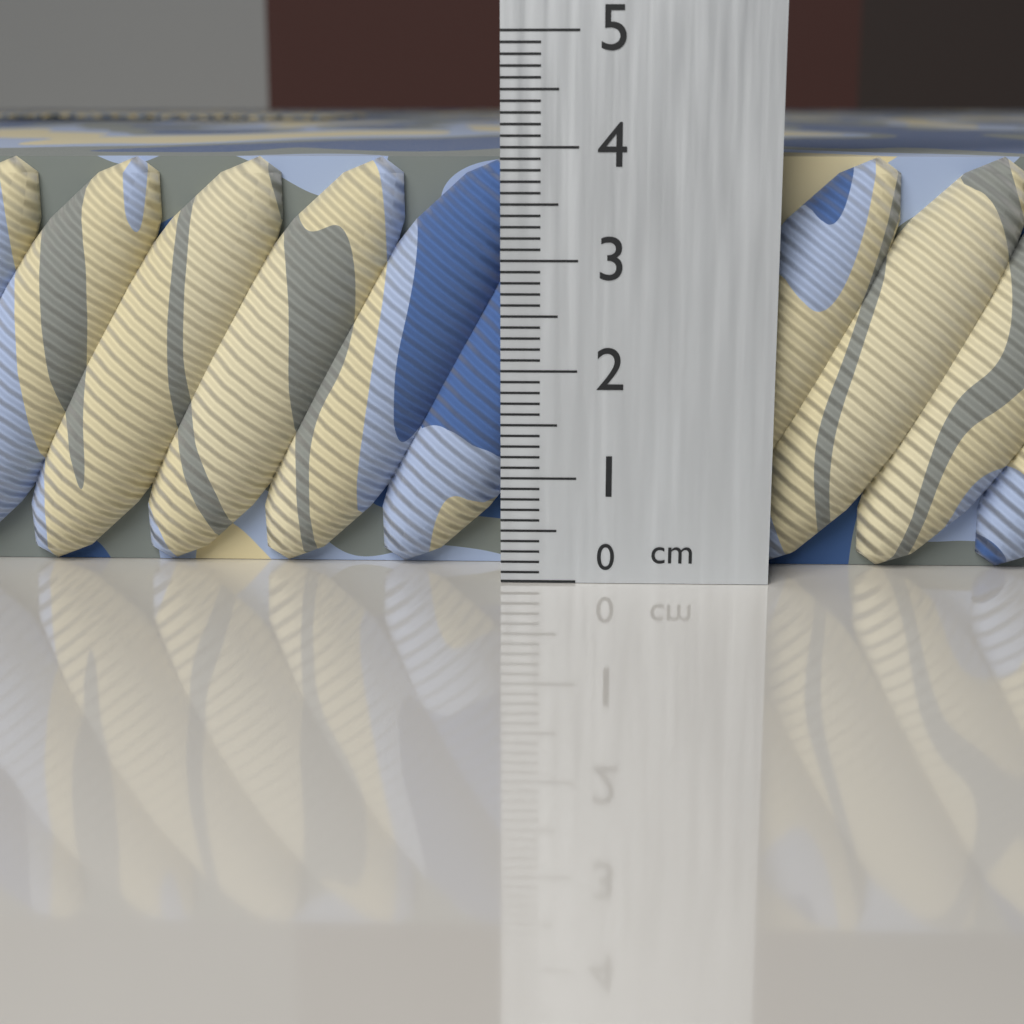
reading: 3.9 cm
